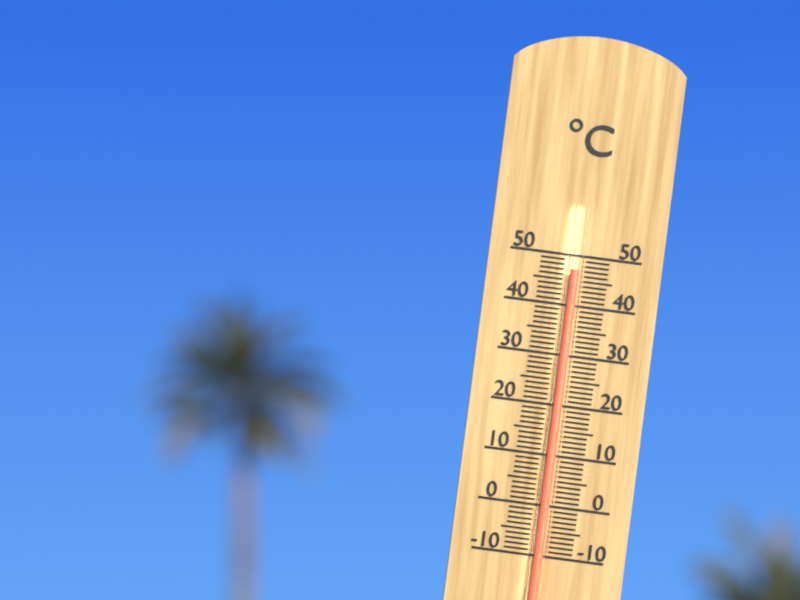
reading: 47 °C
